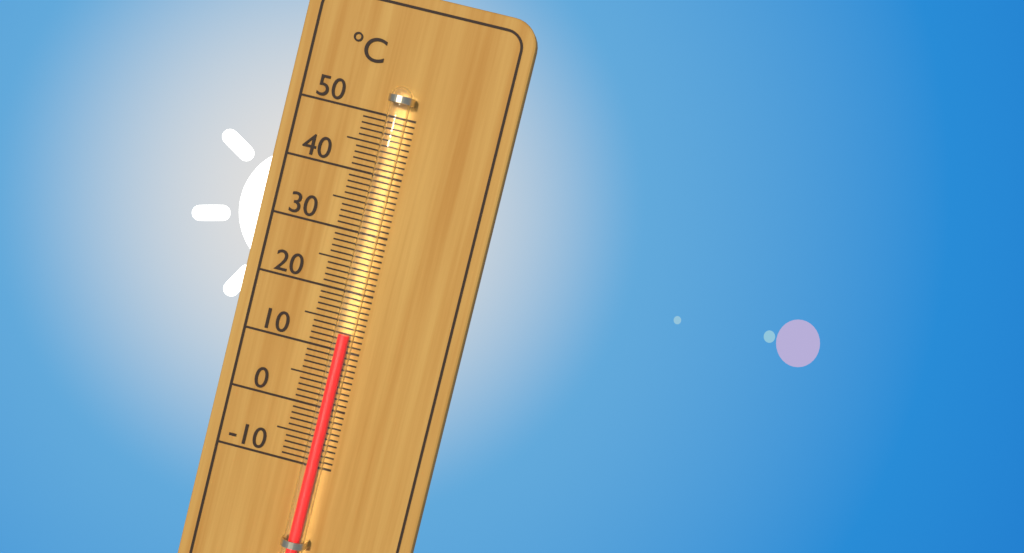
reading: 13 °C
